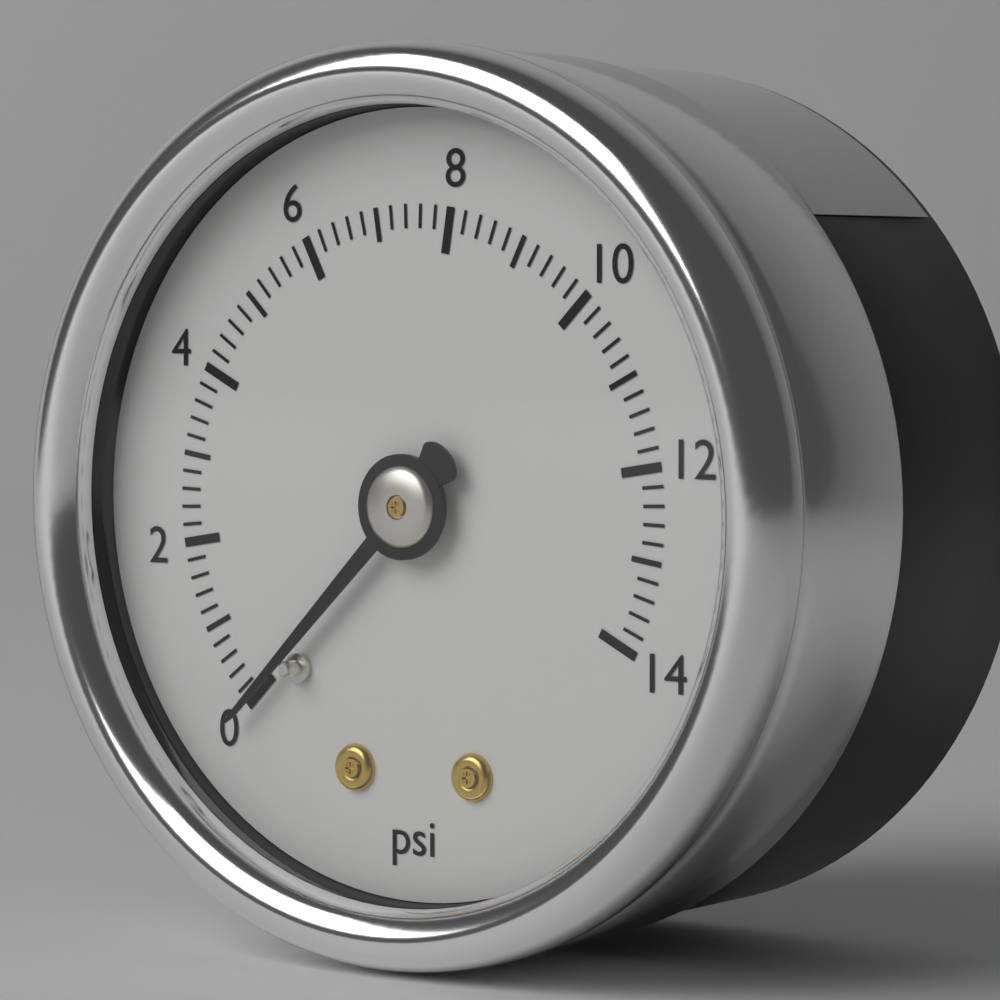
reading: 0.0 psi
